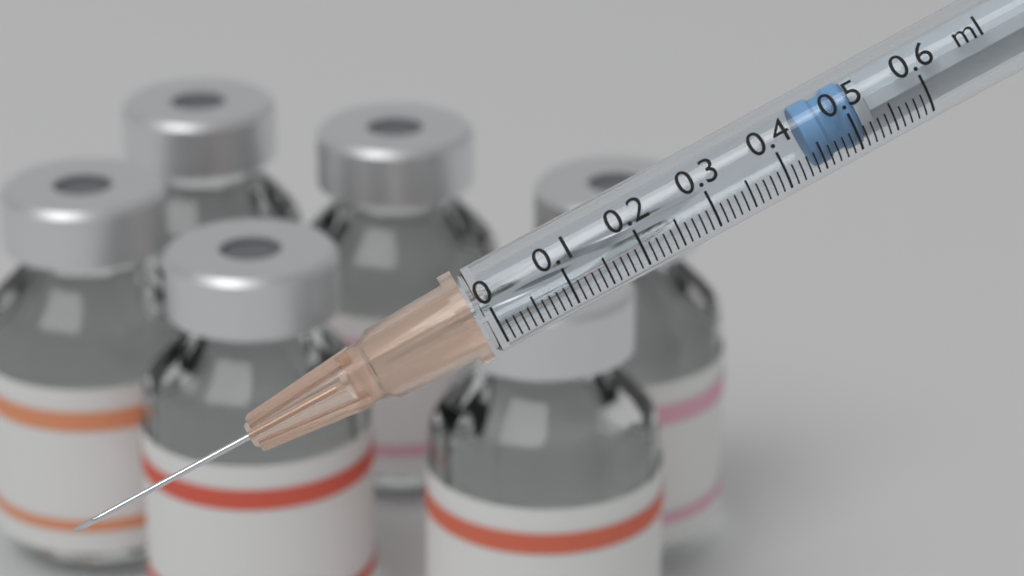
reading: 0.44 ml
